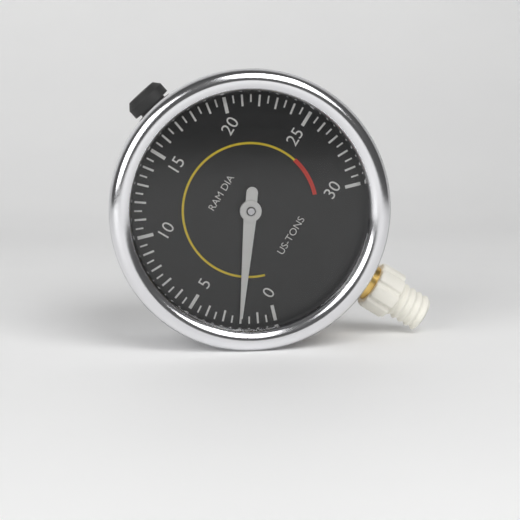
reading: 2.0 US-TONS
